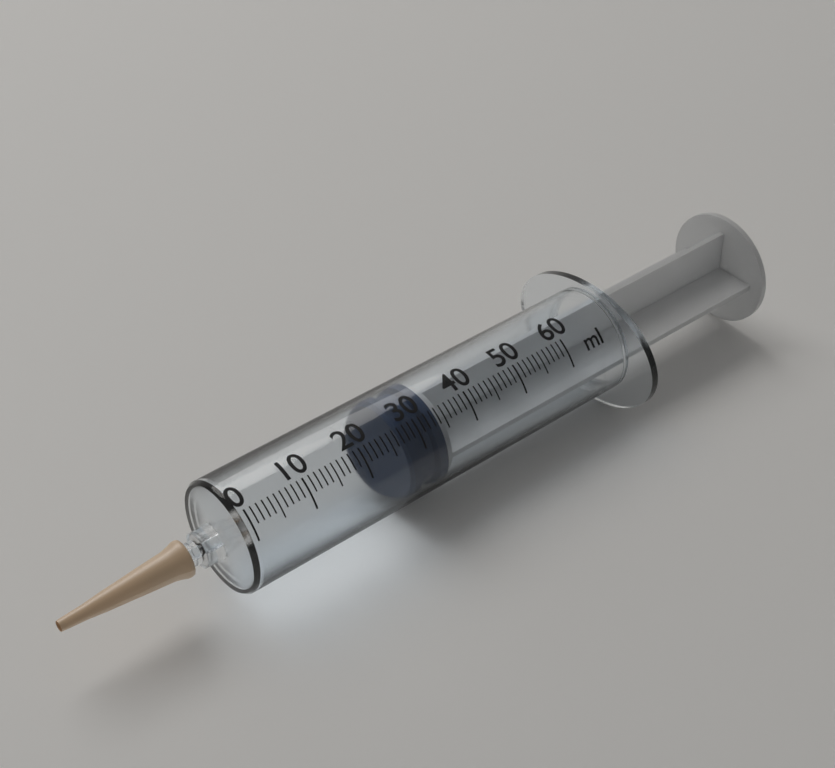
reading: 27 ml
